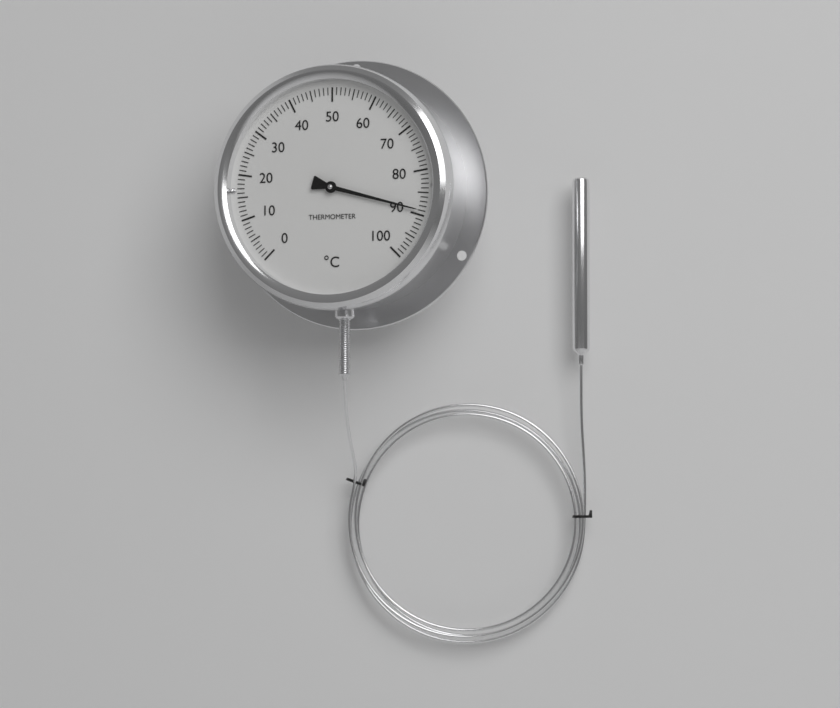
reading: 89 °C
